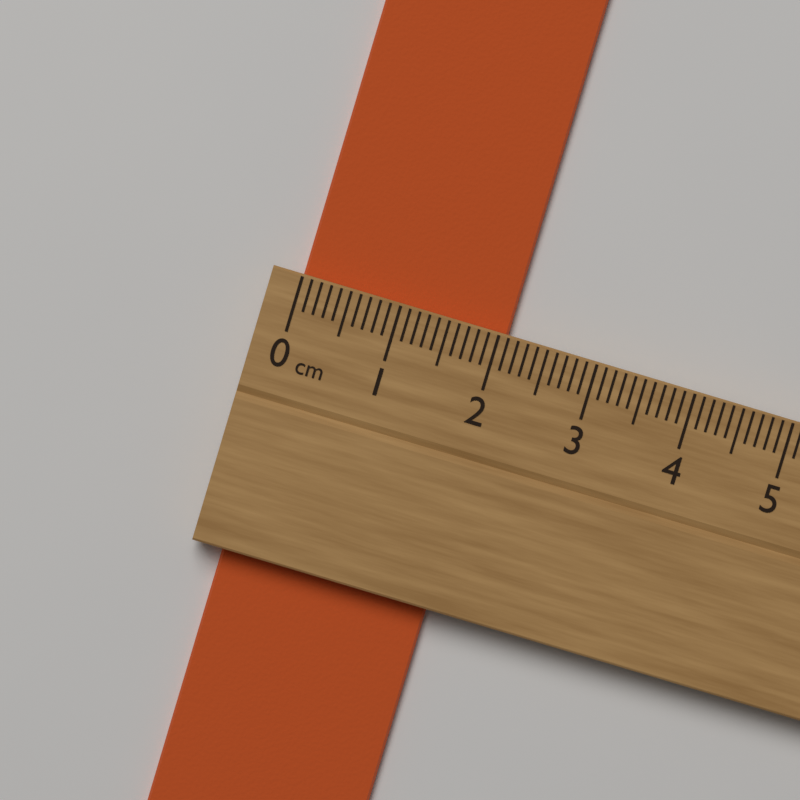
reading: 2.1 cm
